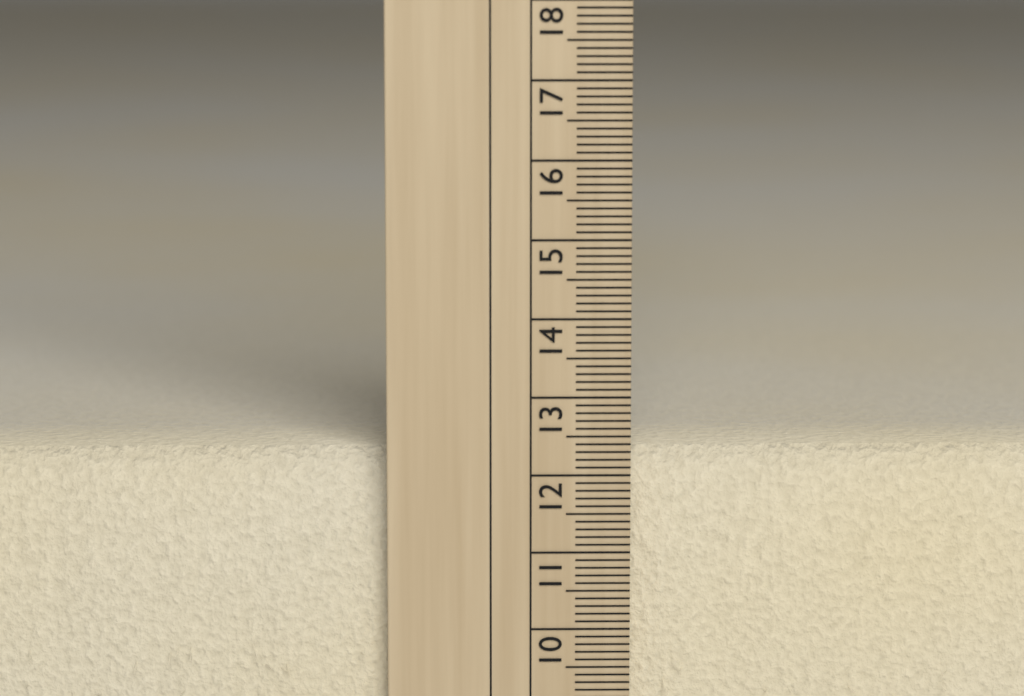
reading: 12.3 cm
